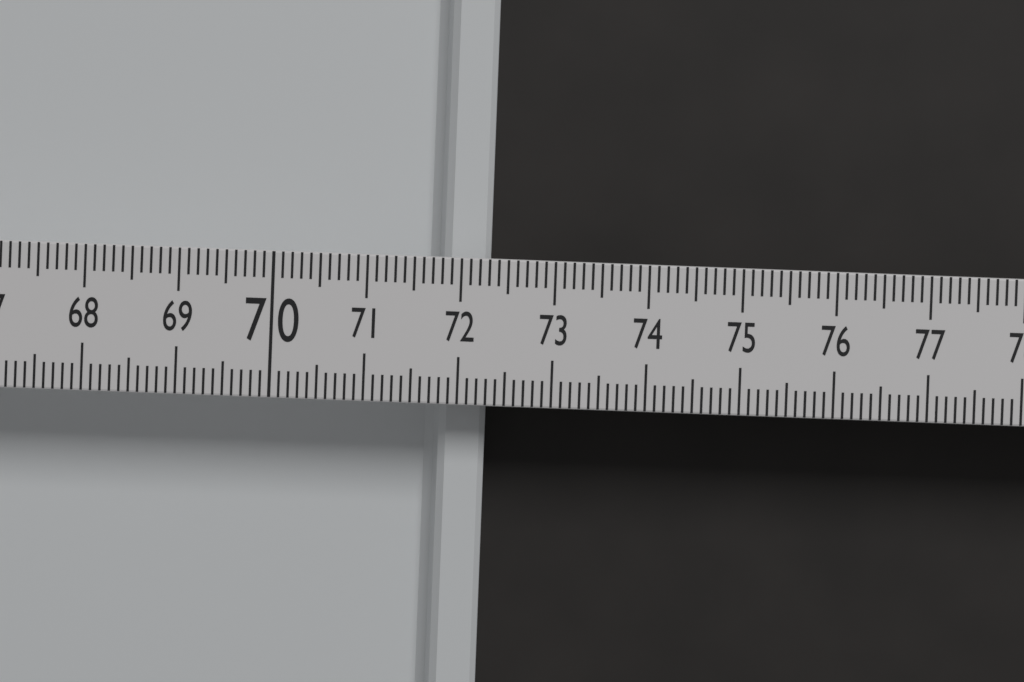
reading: 72.3 (no unit)
